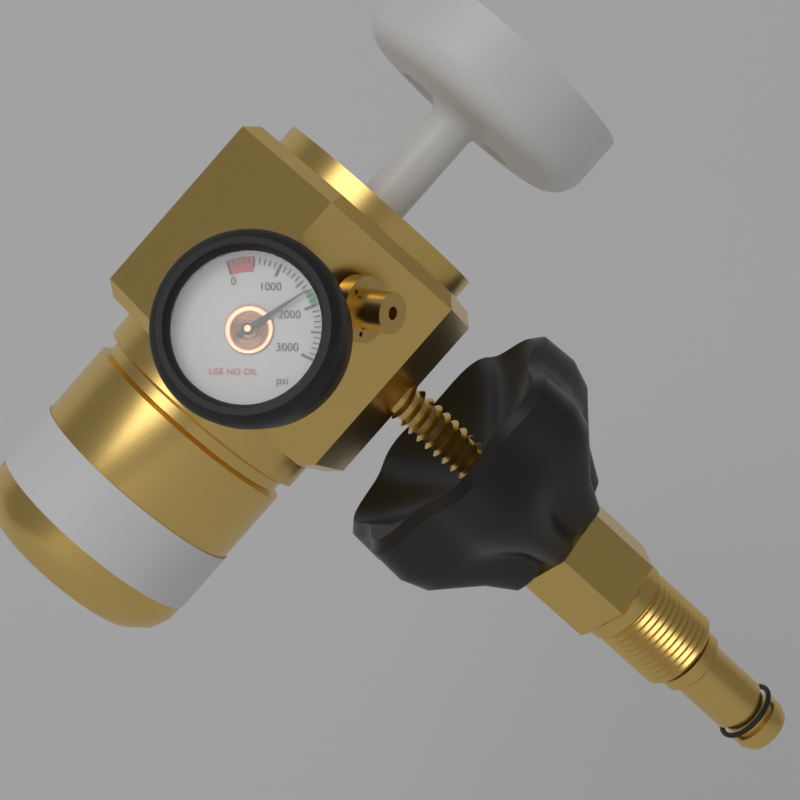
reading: 1700 psi
